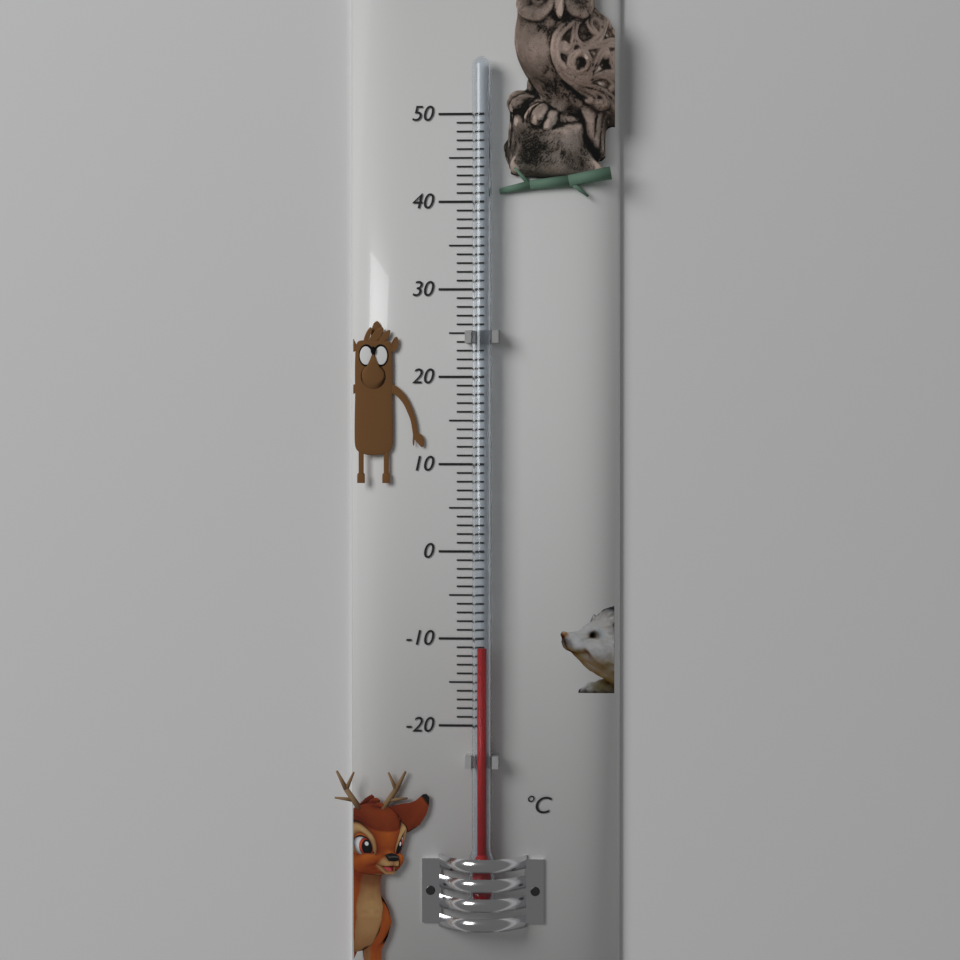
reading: -11 °C
